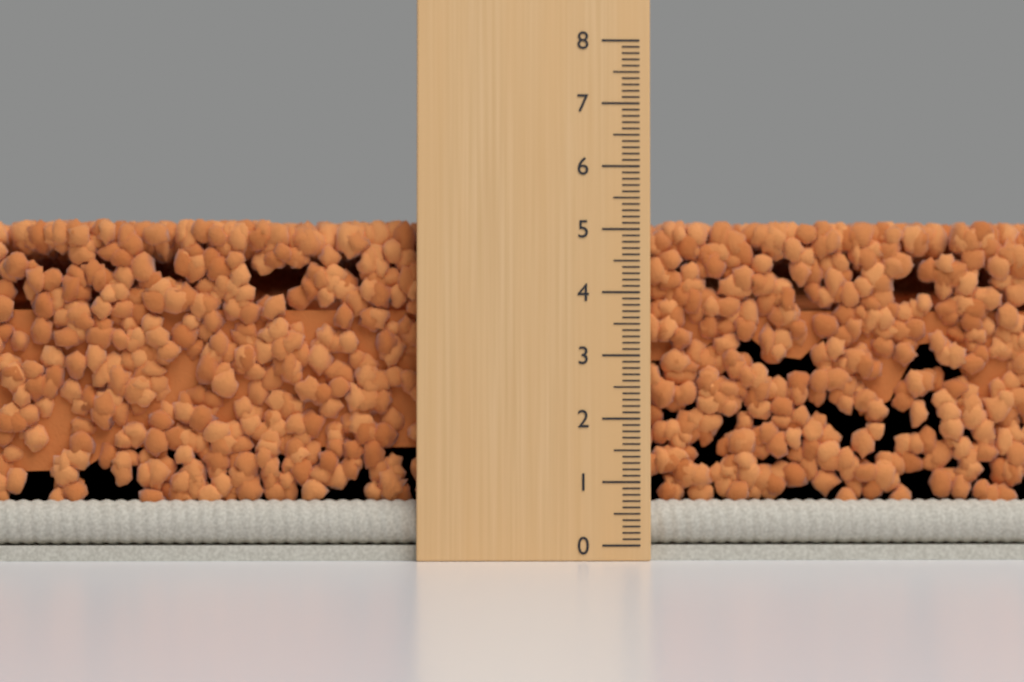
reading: 5.2 (no unit)
